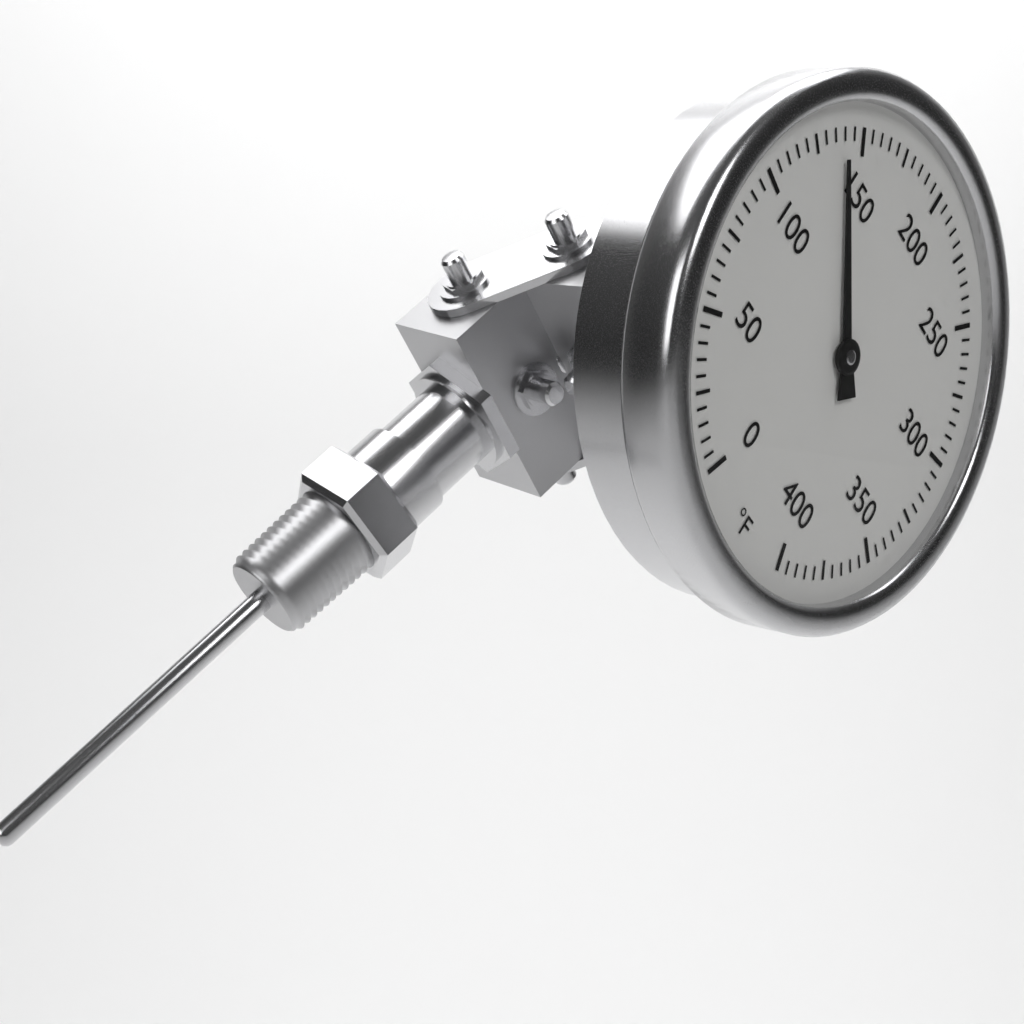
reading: 140 °F
